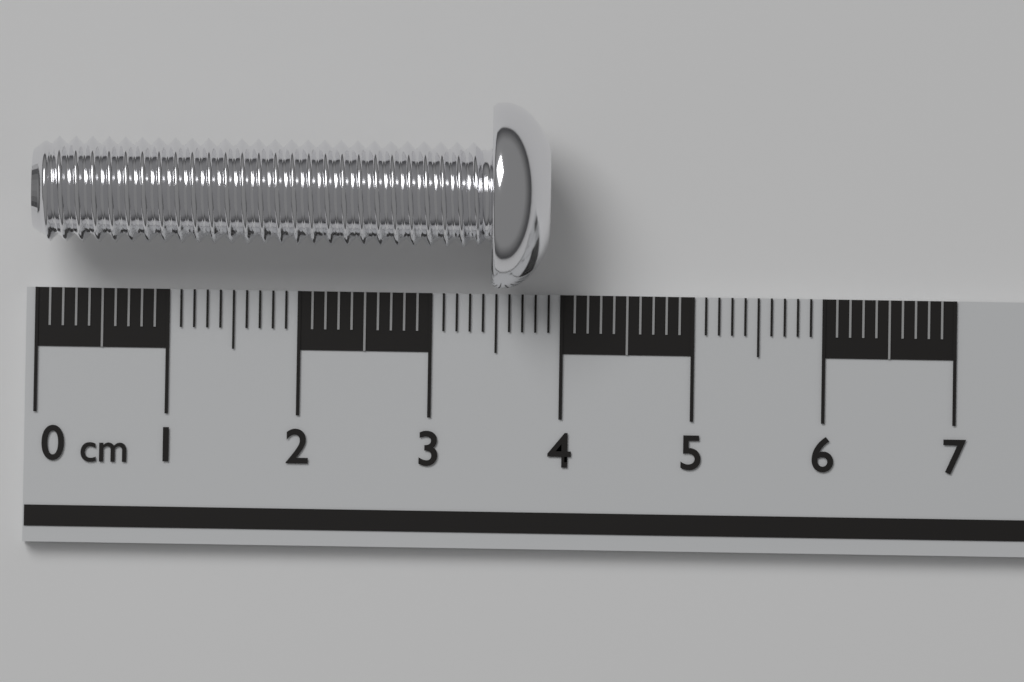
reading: 3.9 cm
